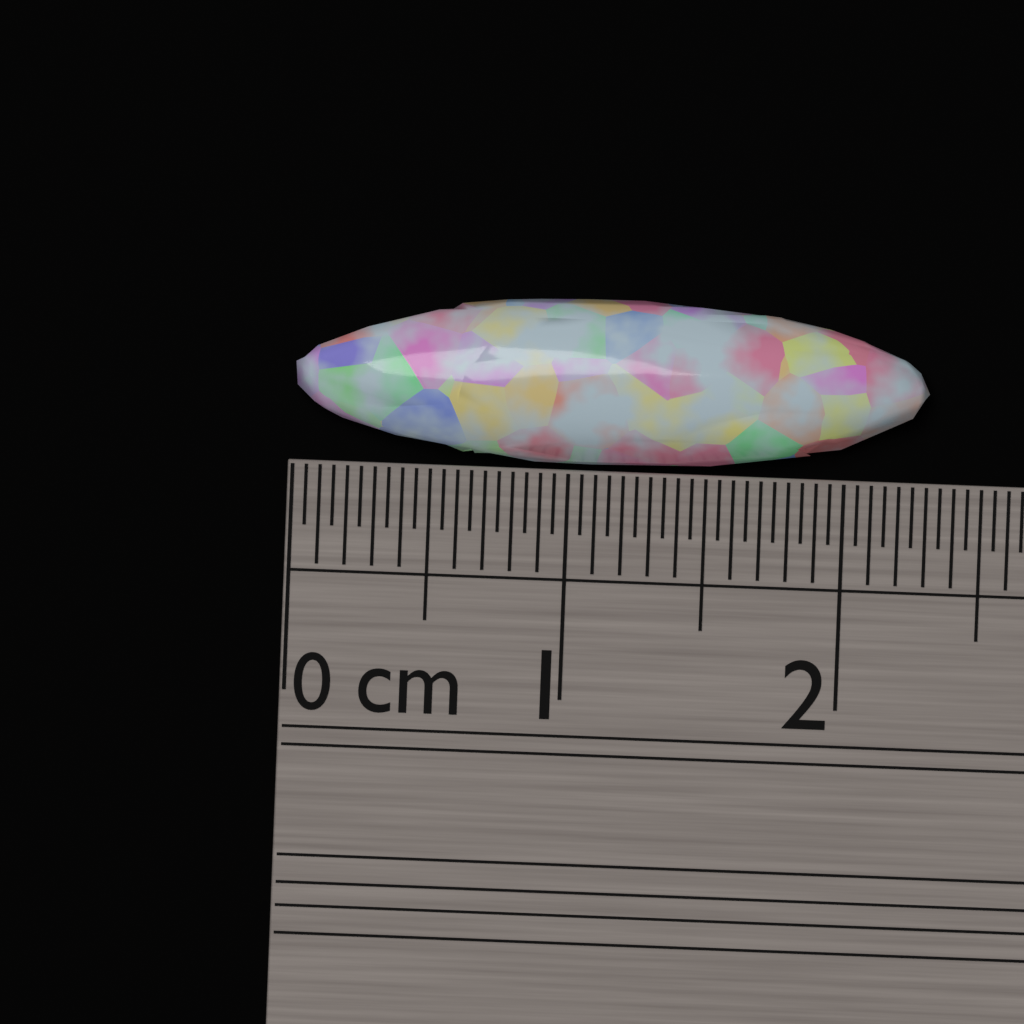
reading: 2.30 cm
